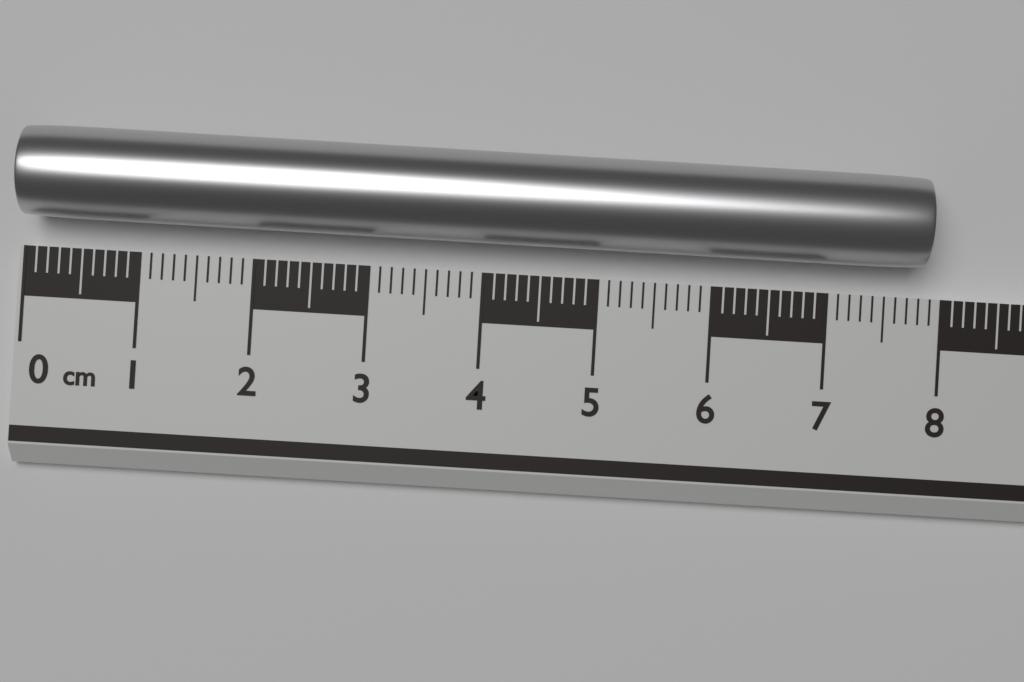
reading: 7.8 cm
